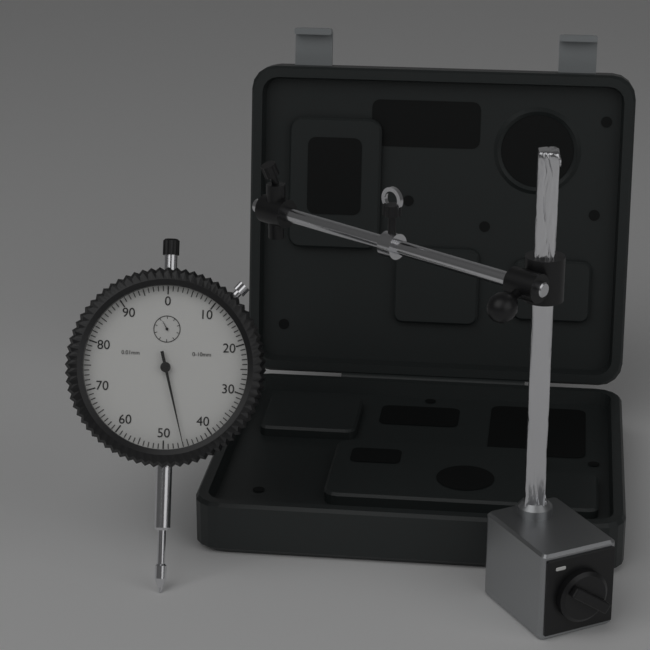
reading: 0.46 mm
